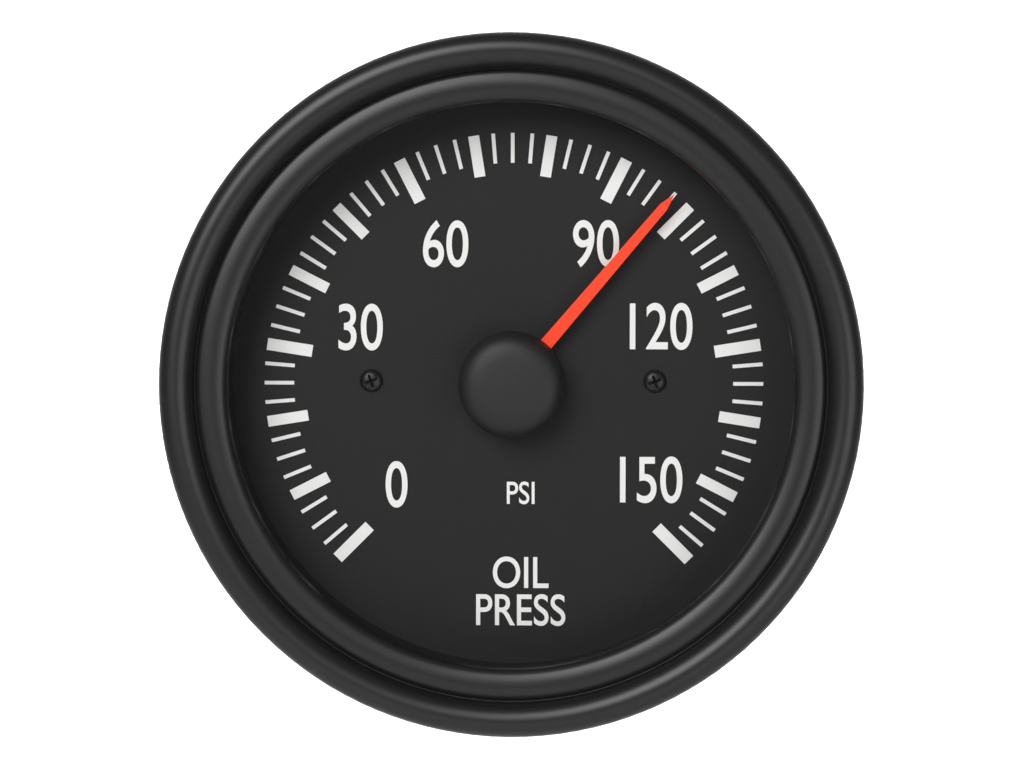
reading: 97.5 psi
